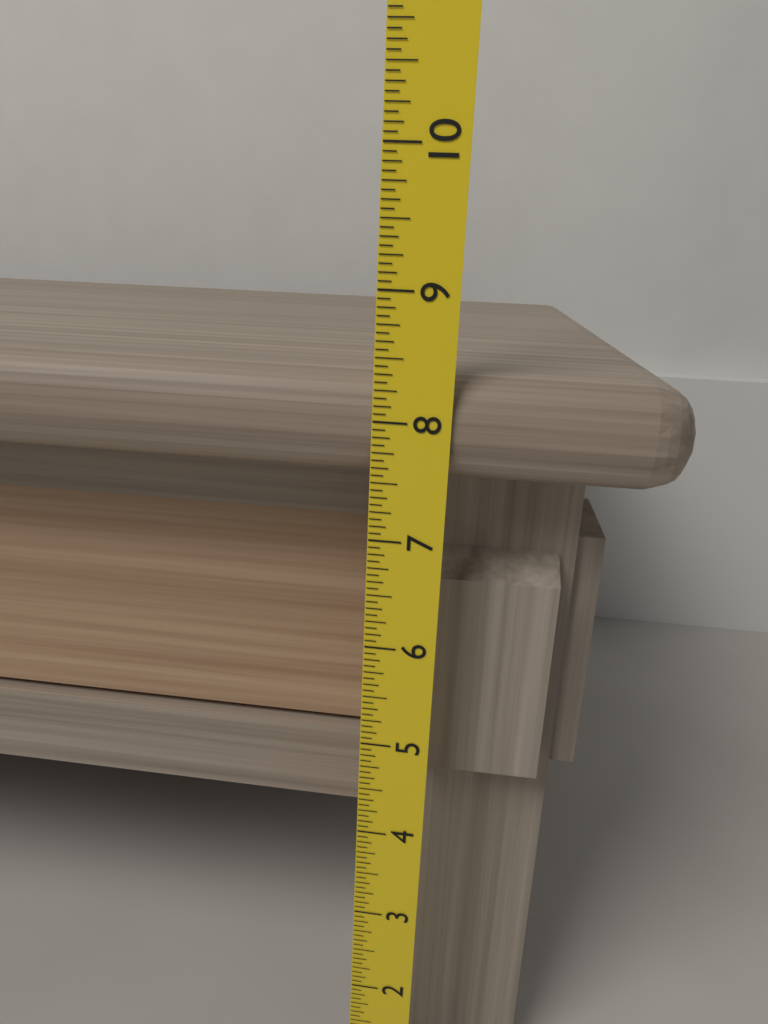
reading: 8.3750 (no unit)
